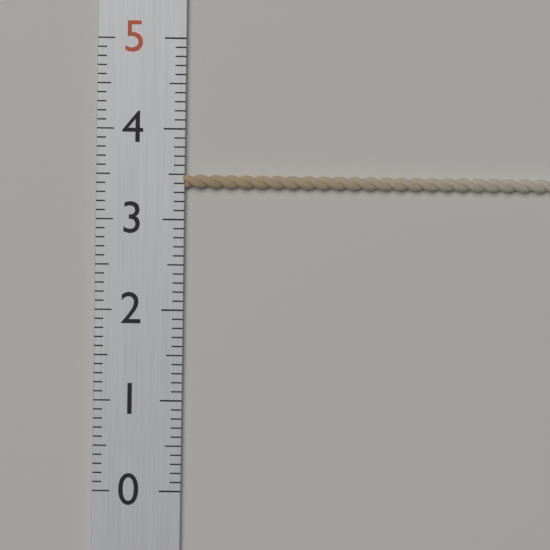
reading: 3.5 (no unit)
